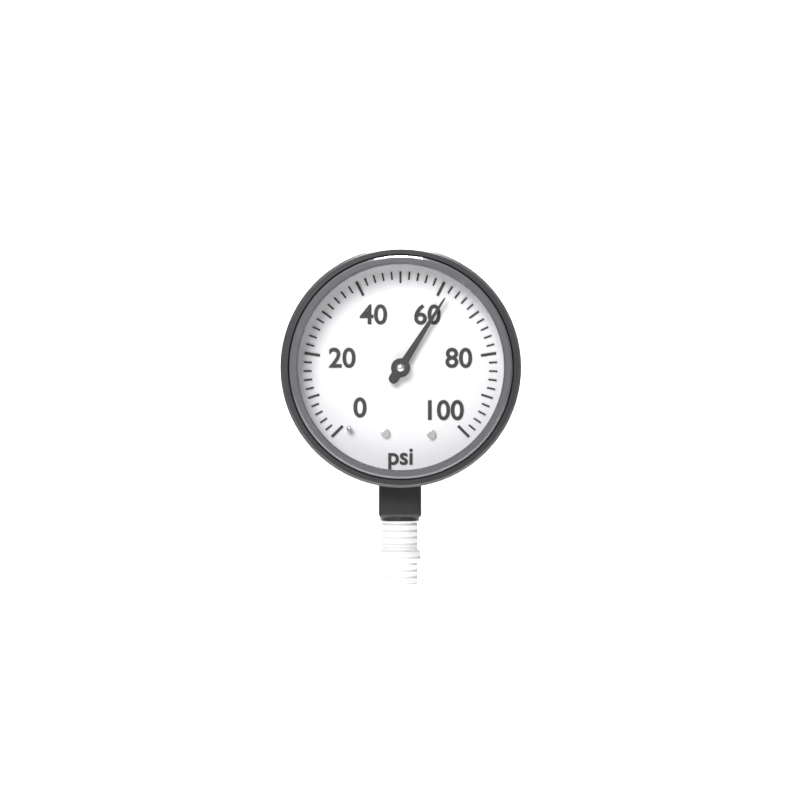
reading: 62 psi
